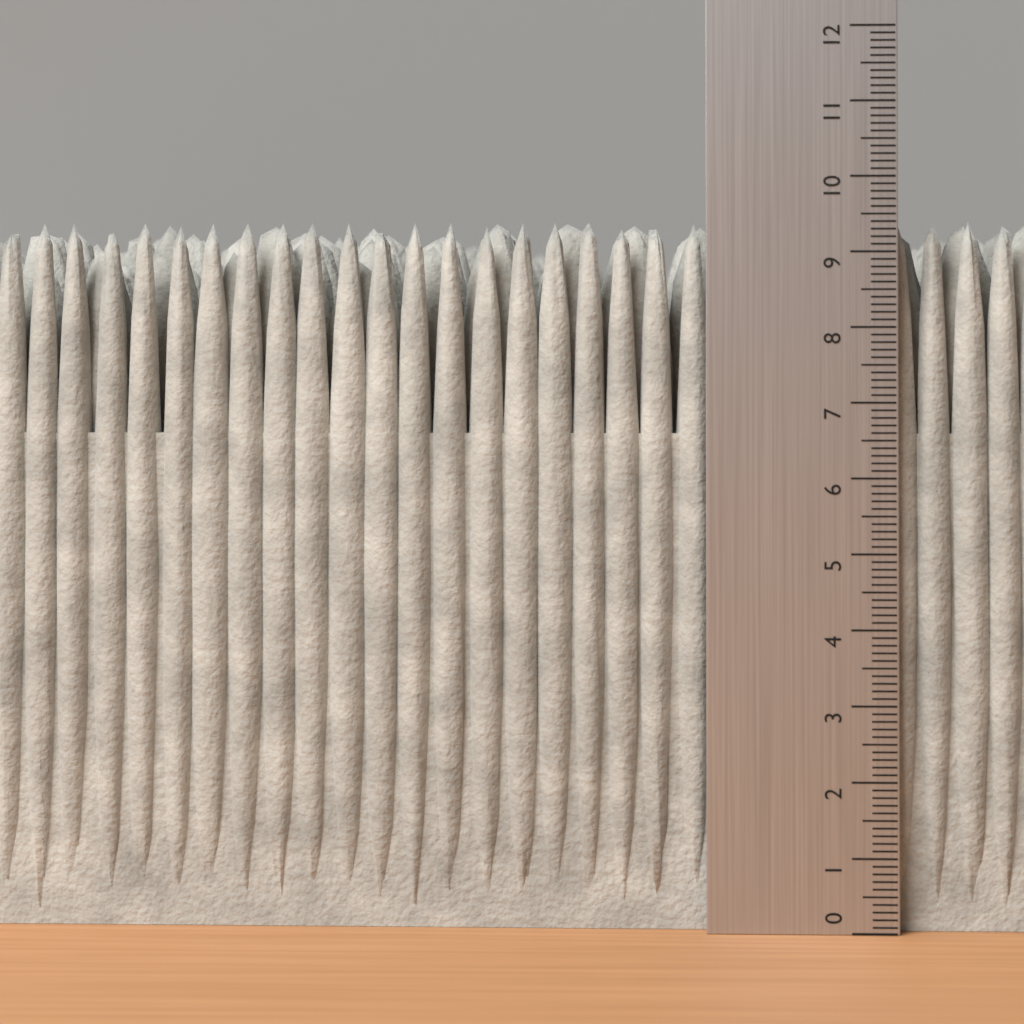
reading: 9.4 (no unit)
